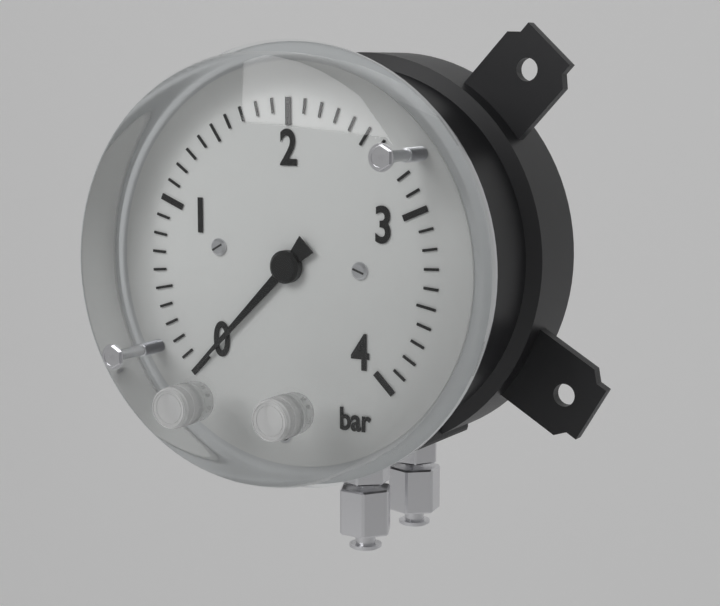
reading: 0.0 bar
